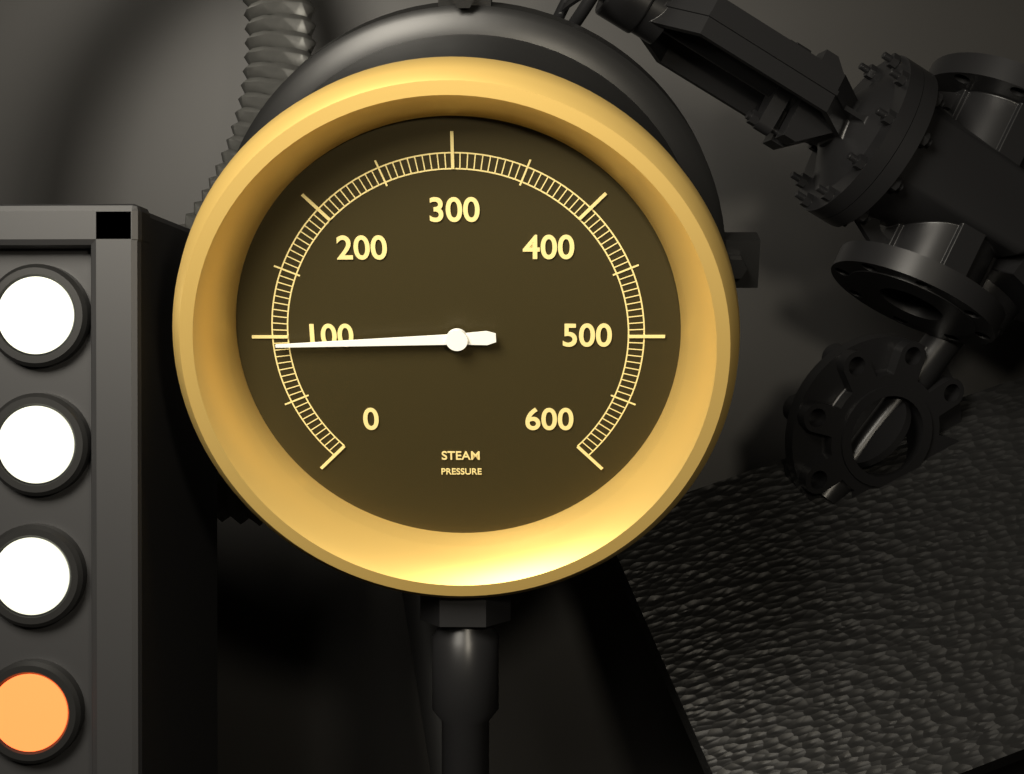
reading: 95 (no unit)
